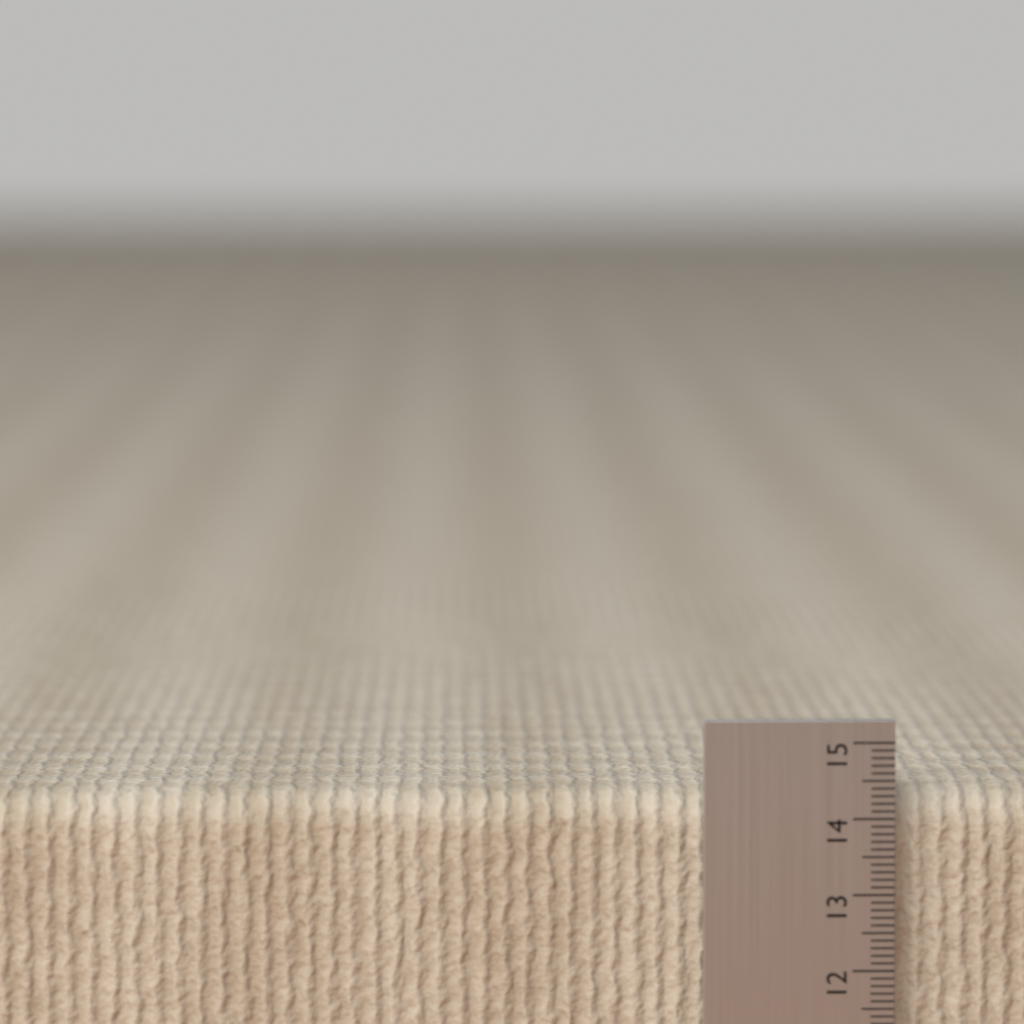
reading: 14.3 cm
